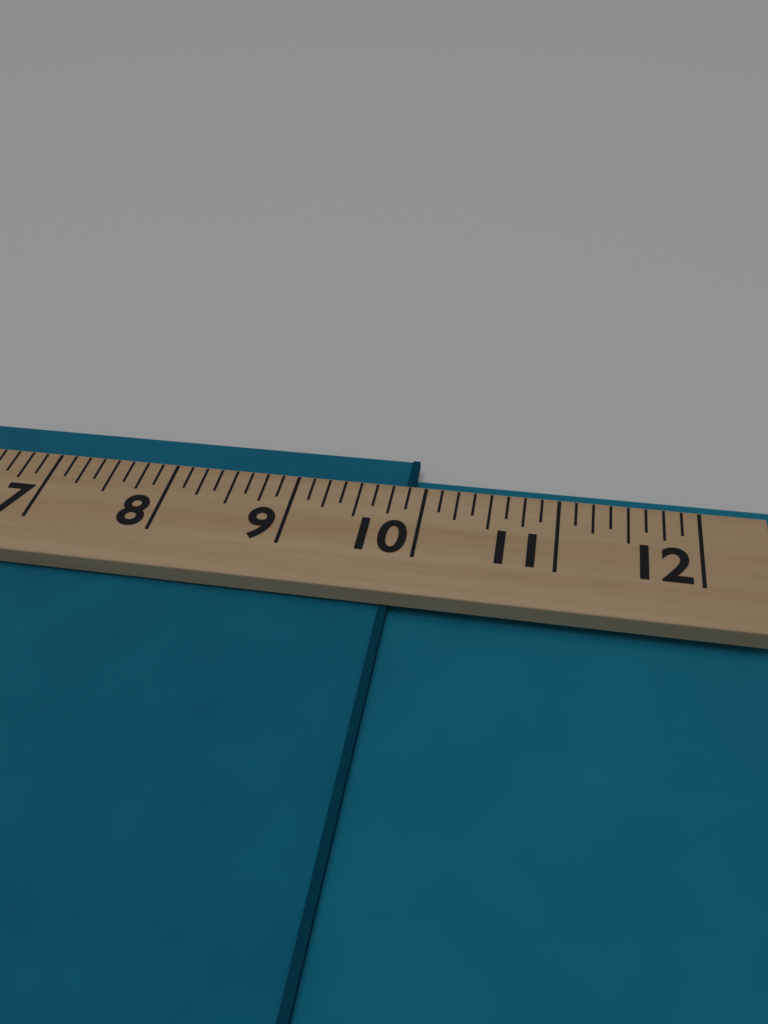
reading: 9.875 (no unit)
